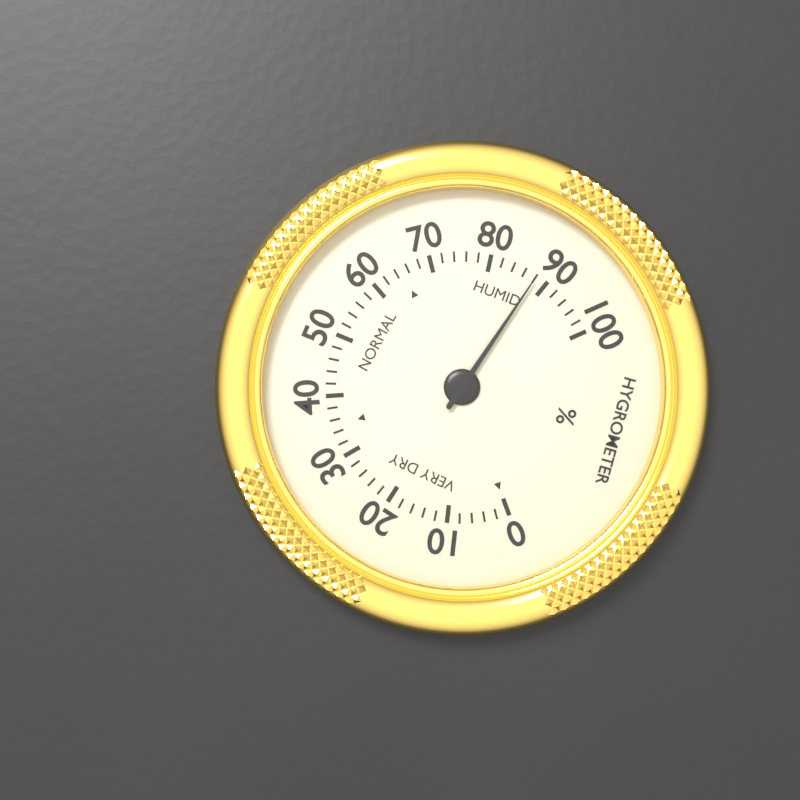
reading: 88 %
